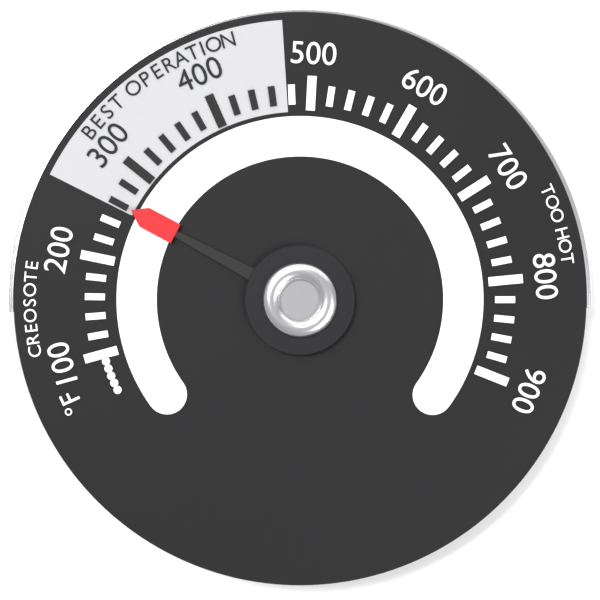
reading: 260 °F
